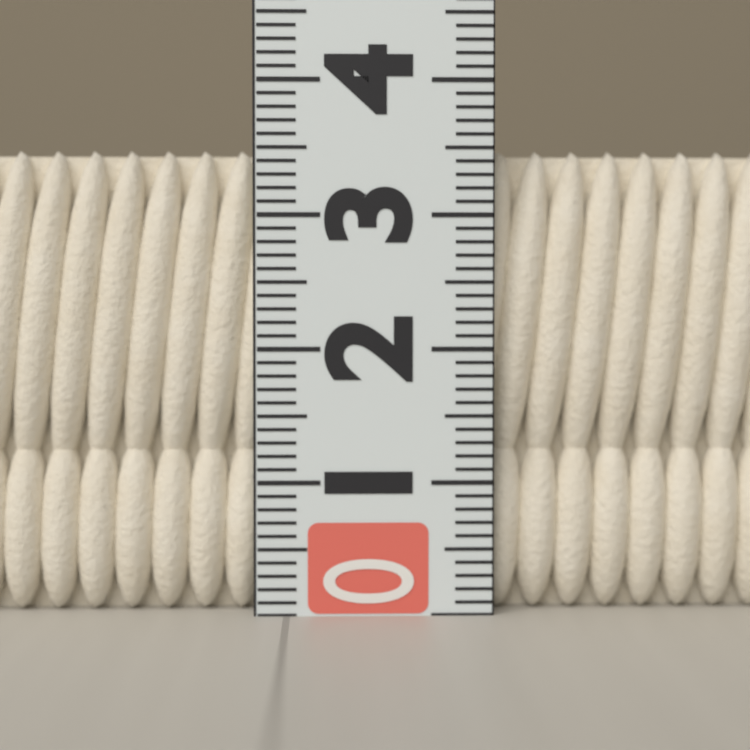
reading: 3.5 (no unit)
